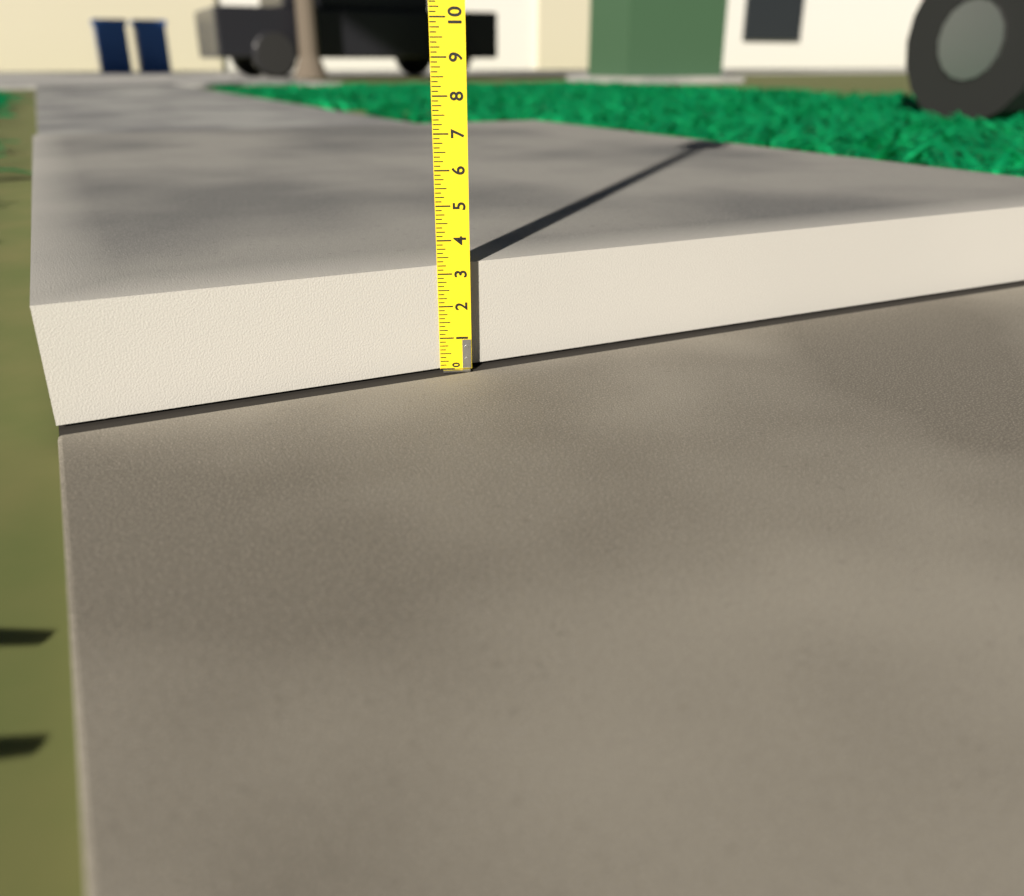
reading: 3.250 (no unit)
